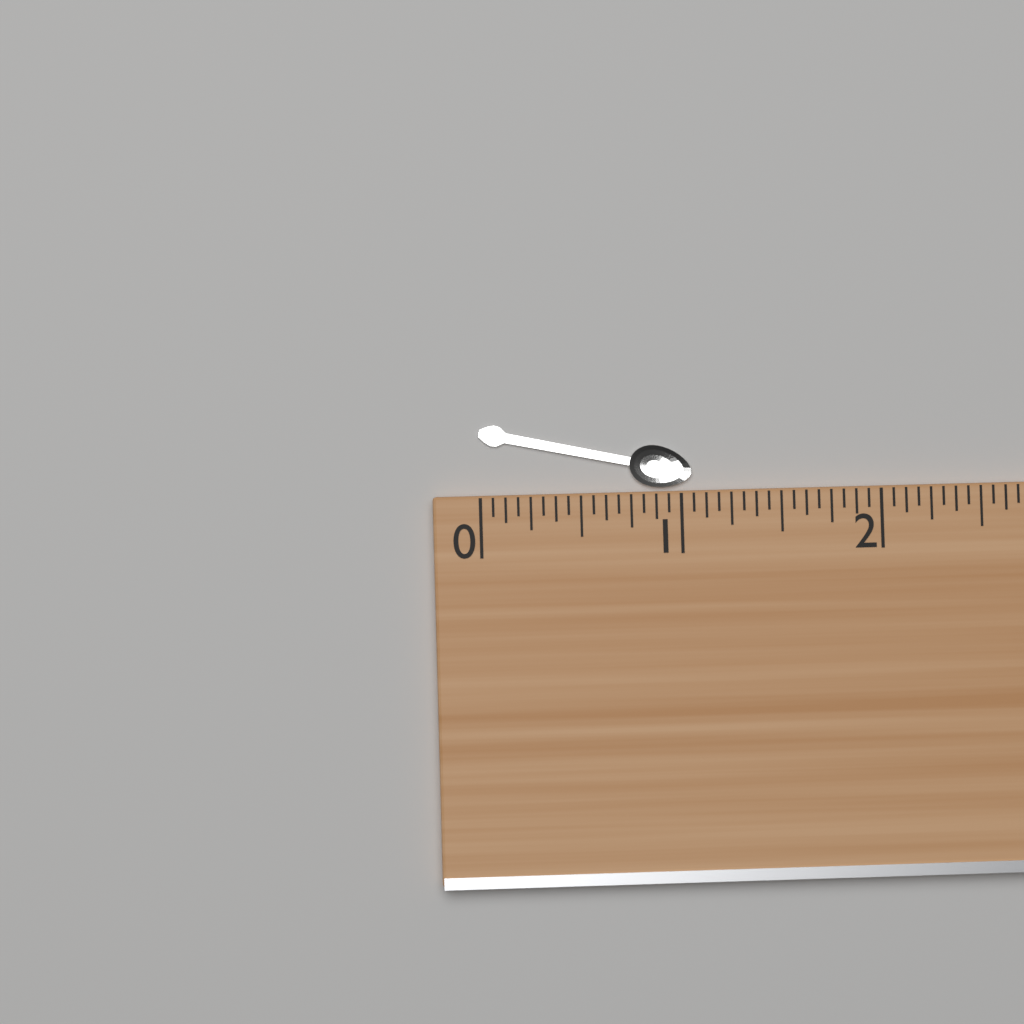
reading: 1.0625 (no unit)
